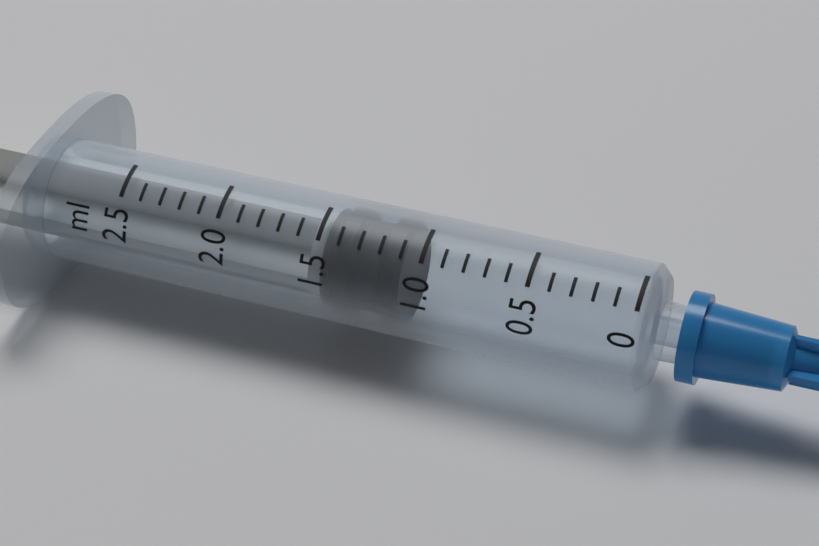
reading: 1.1 ml
